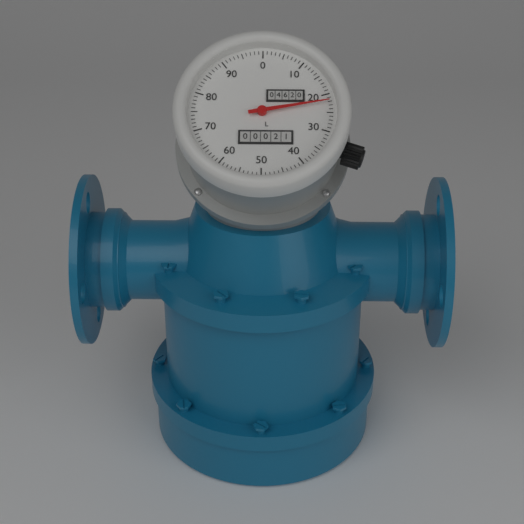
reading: 22 L
